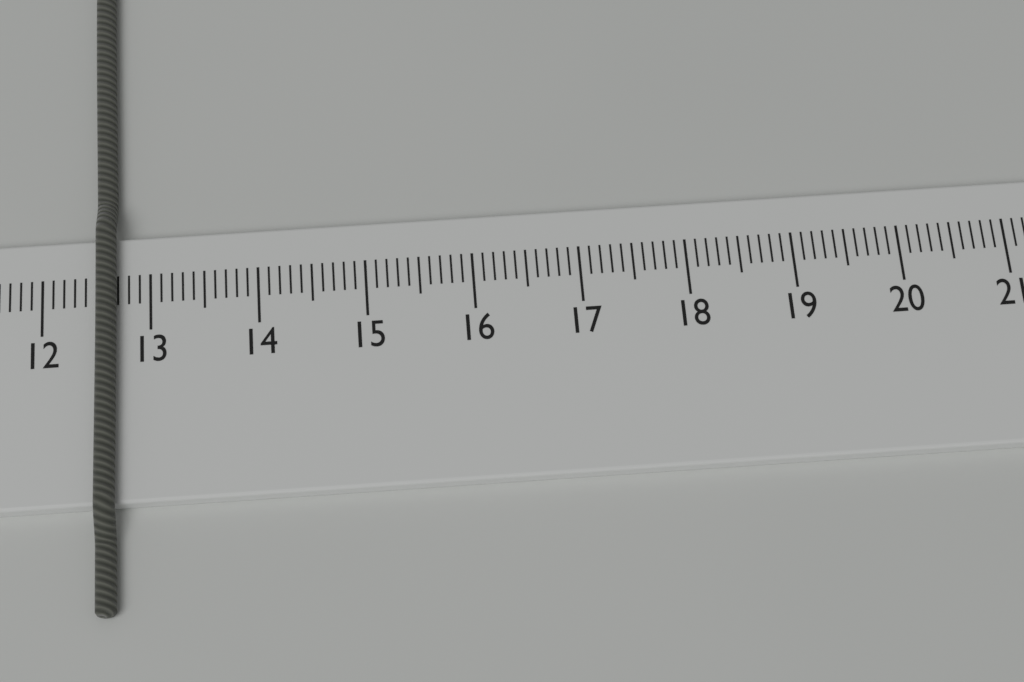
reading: 12.7 cm
